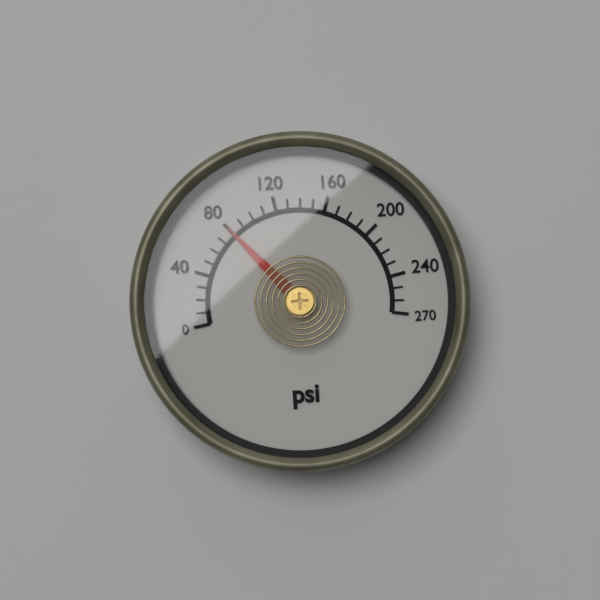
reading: 80 psi
